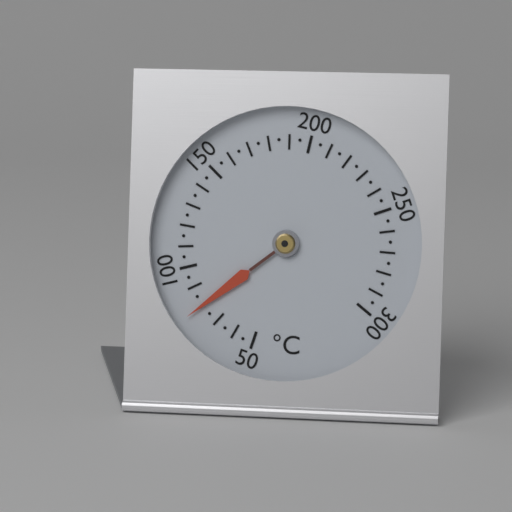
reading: 80 °C
